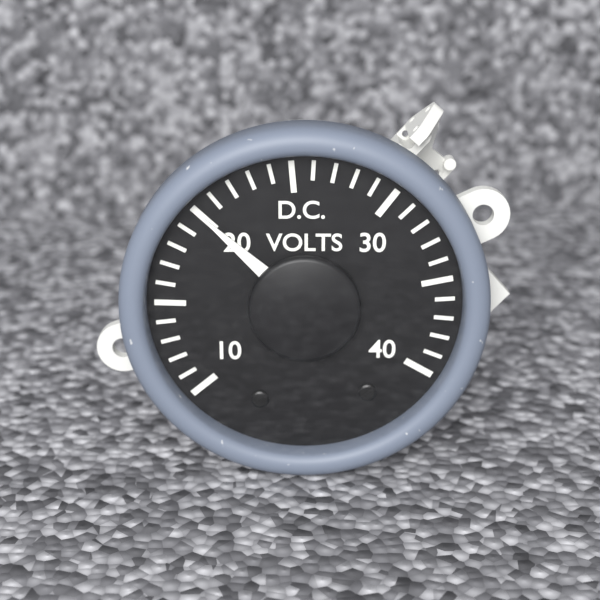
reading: 20 V
